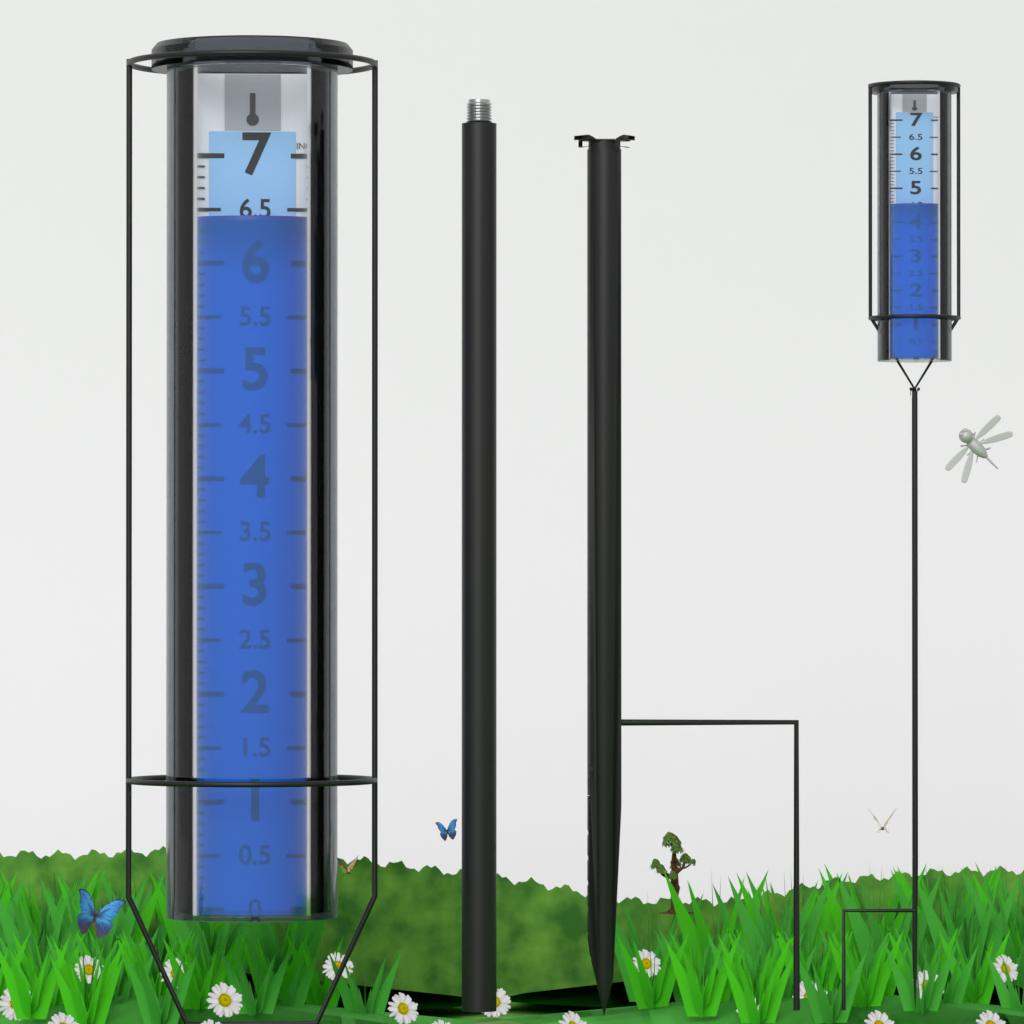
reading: 6.4 in
